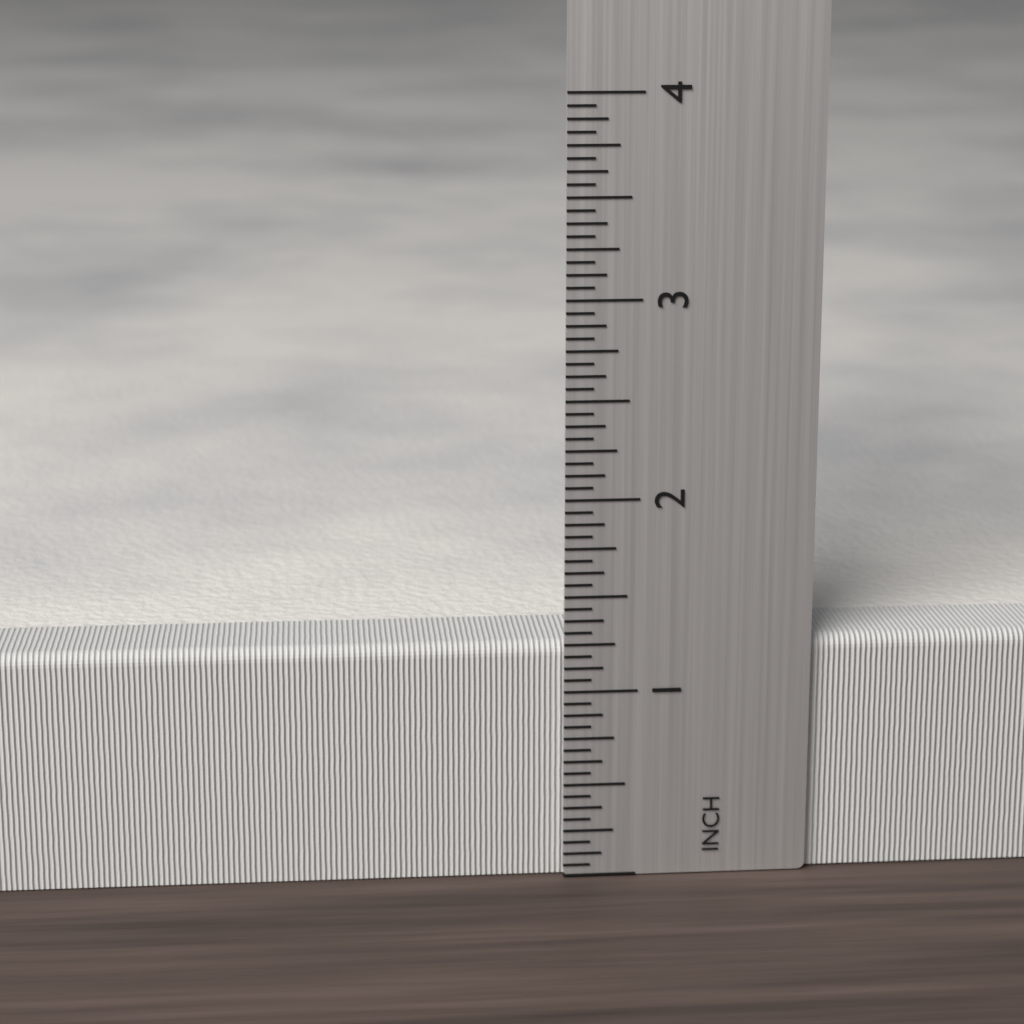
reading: 1.2500 inch
